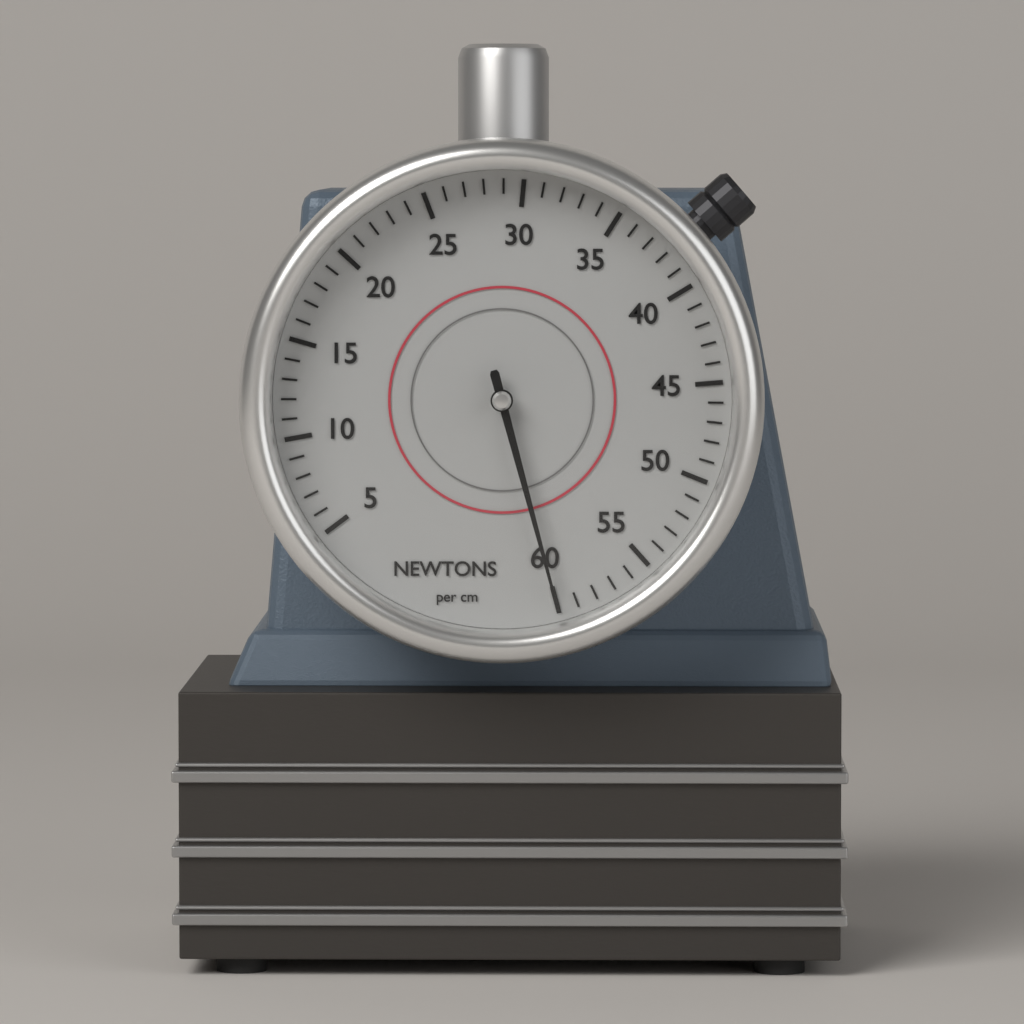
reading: 60 N/cm
